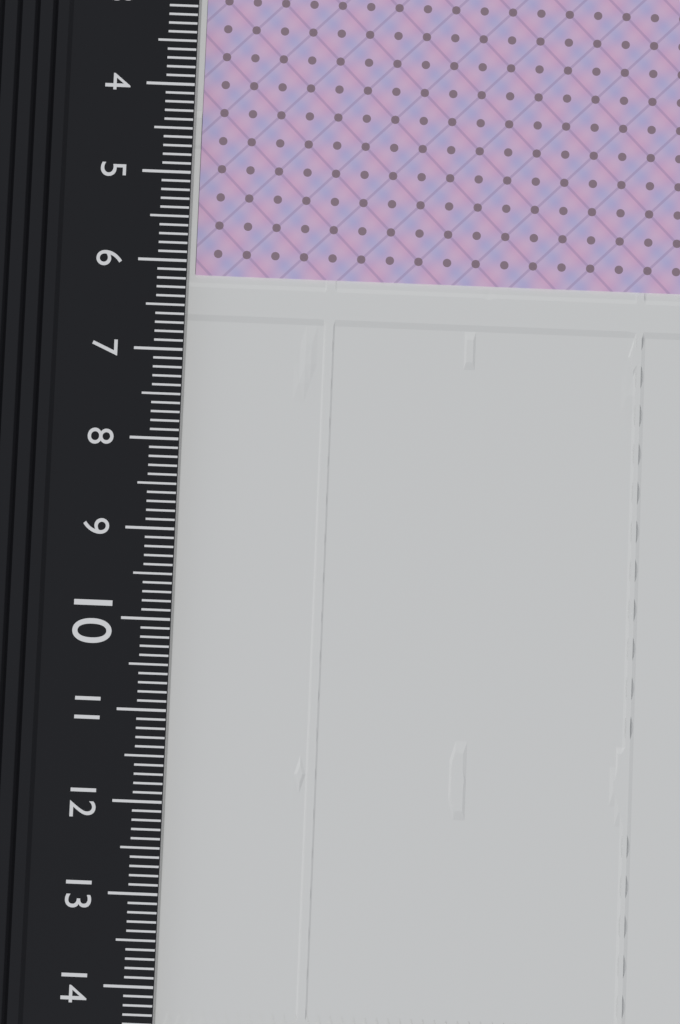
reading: 6.1 cm
